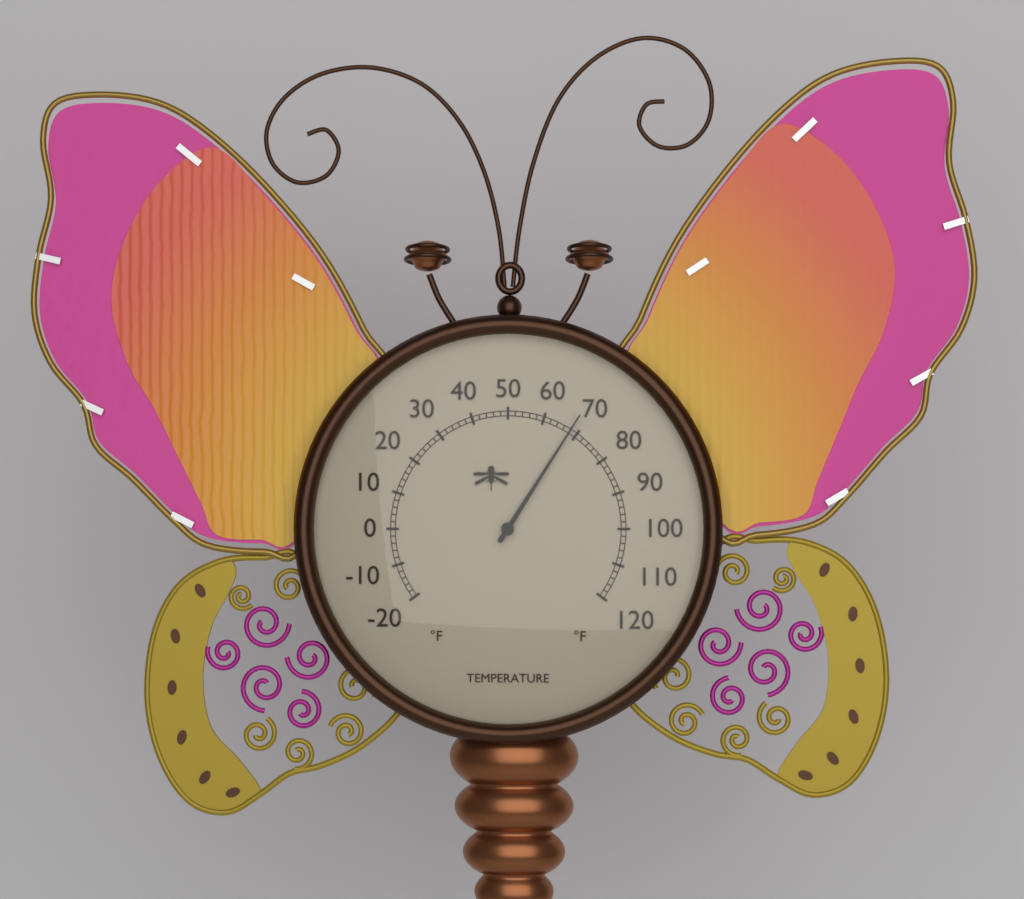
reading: 68 °F
